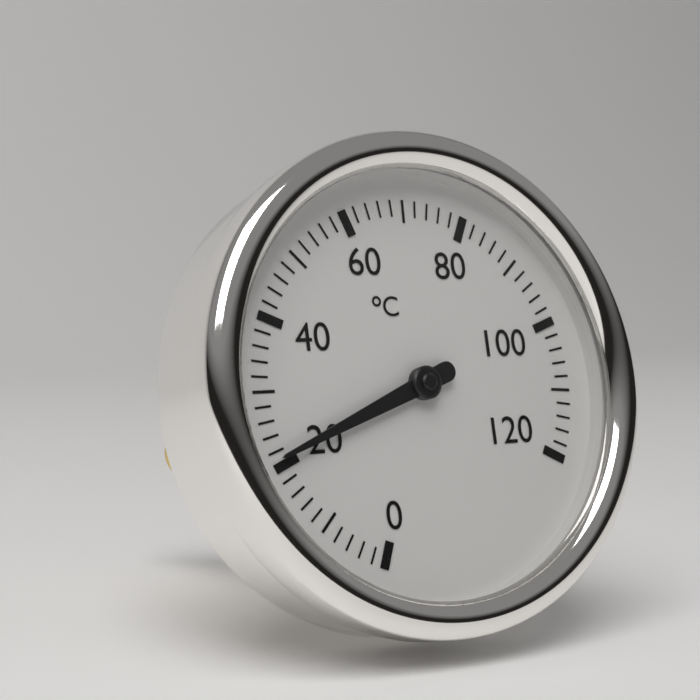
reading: 21 °C
